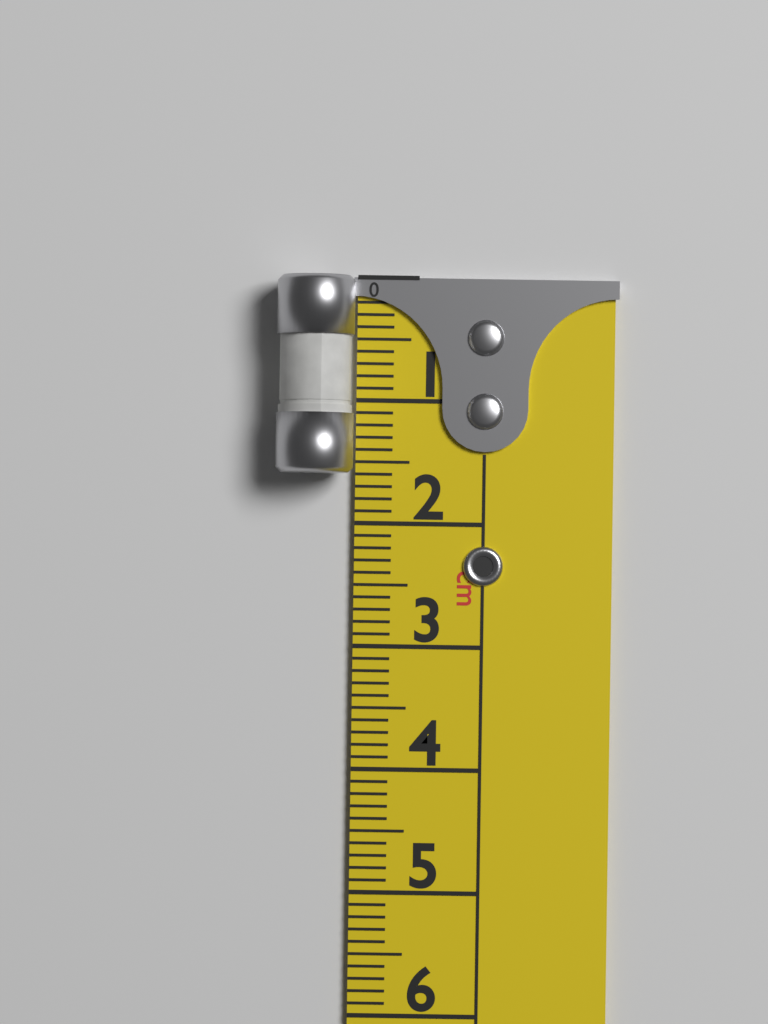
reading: 1.6 cm
